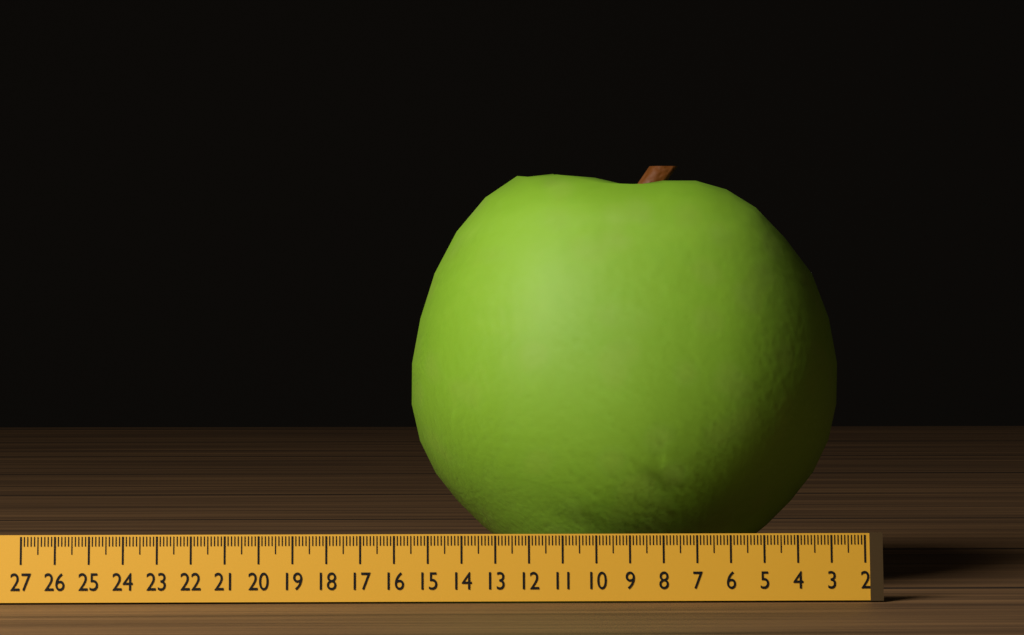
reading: 15.4 (no unit)
